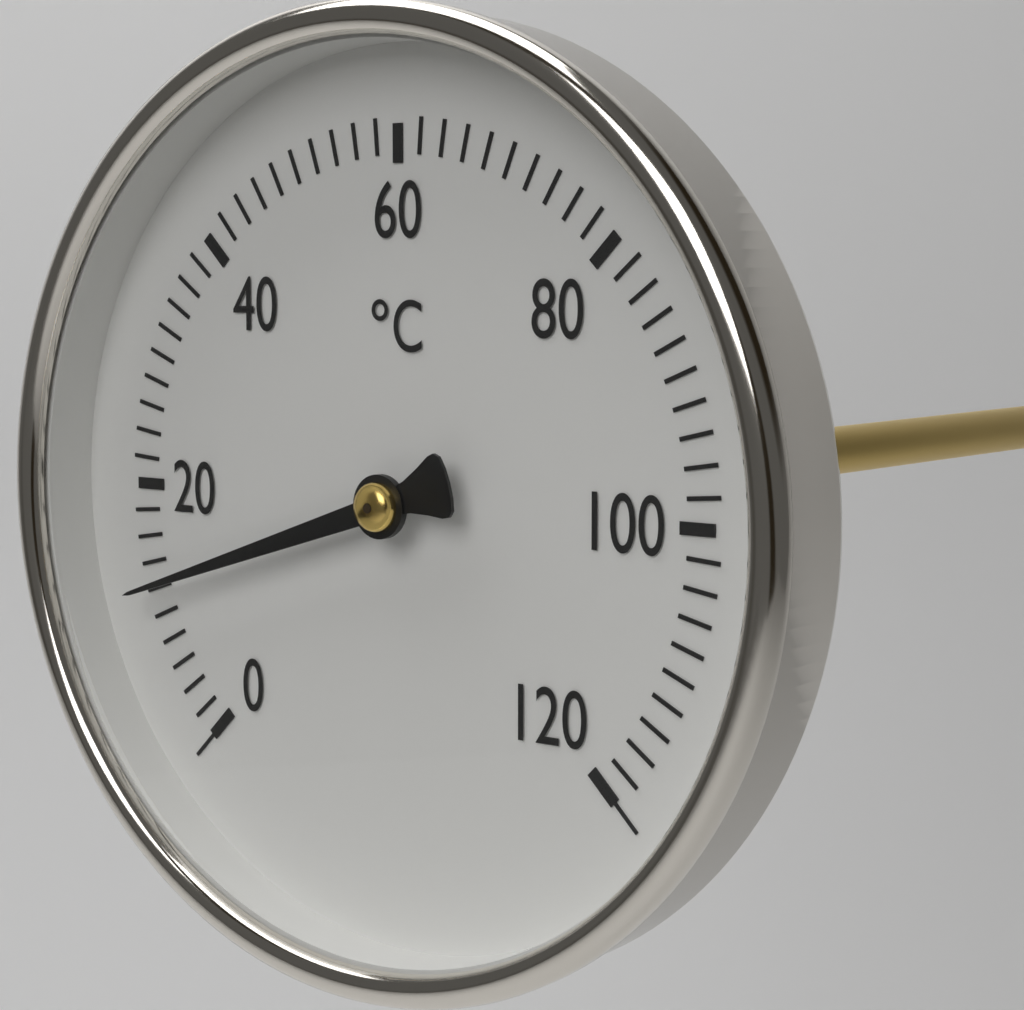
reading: 12 °C
